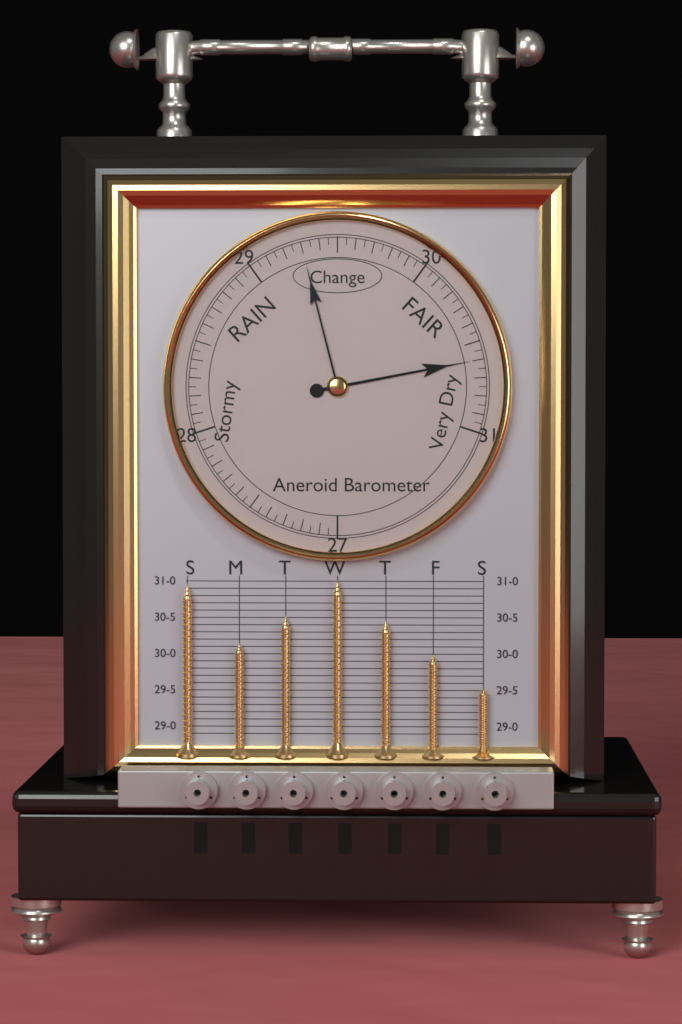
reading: 30.60 (no unit)
